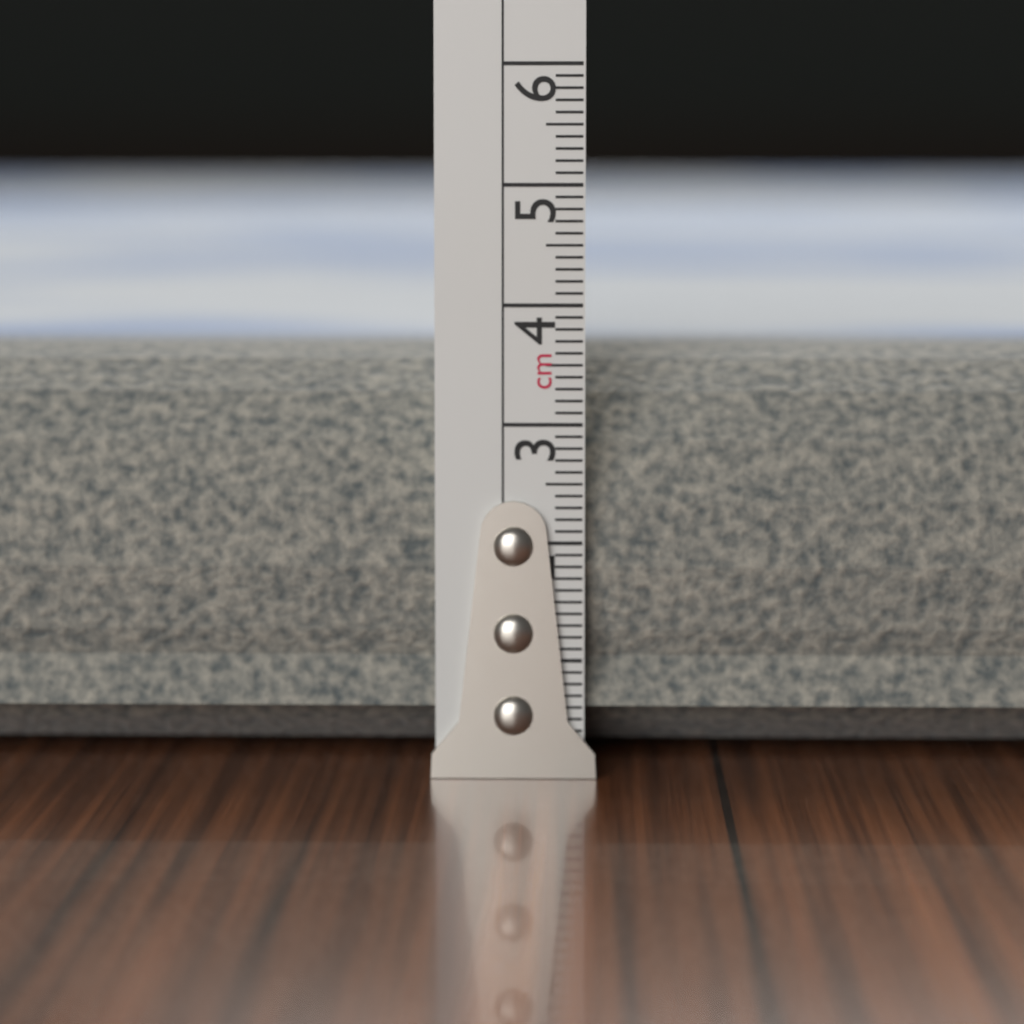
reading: 3.7 cm
